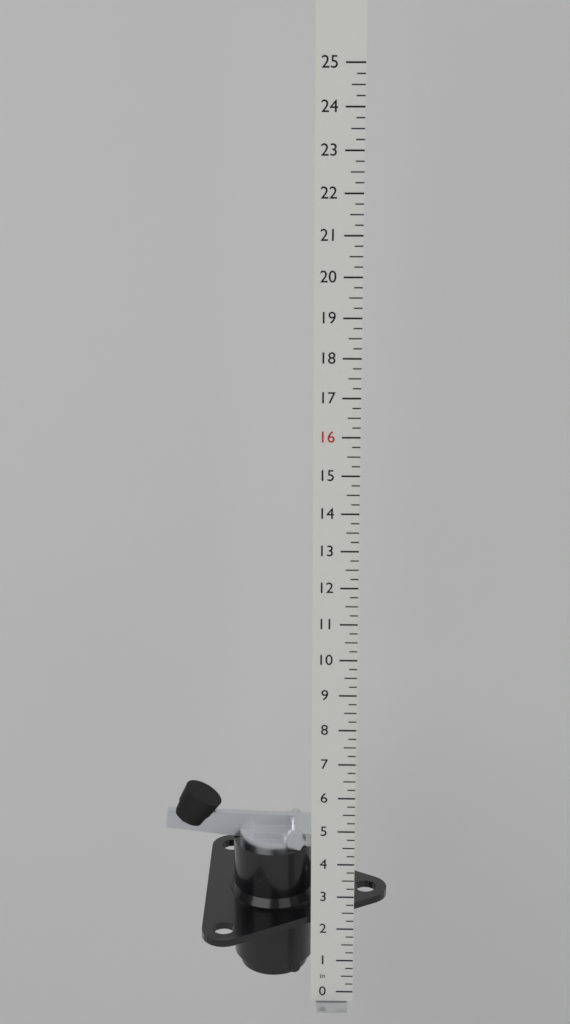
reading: 5.50 in
